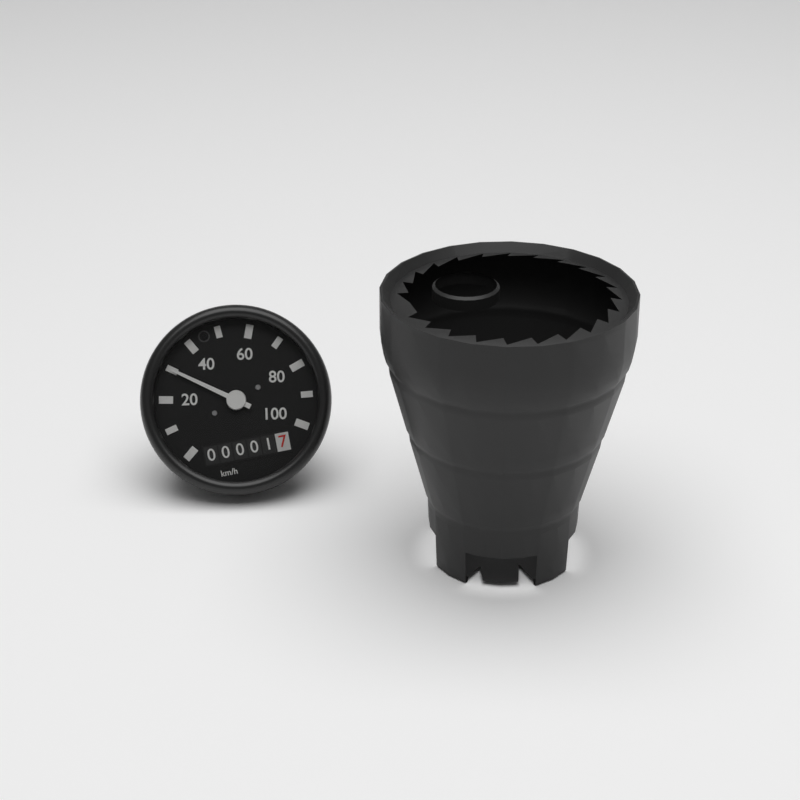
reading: 30 km/h
